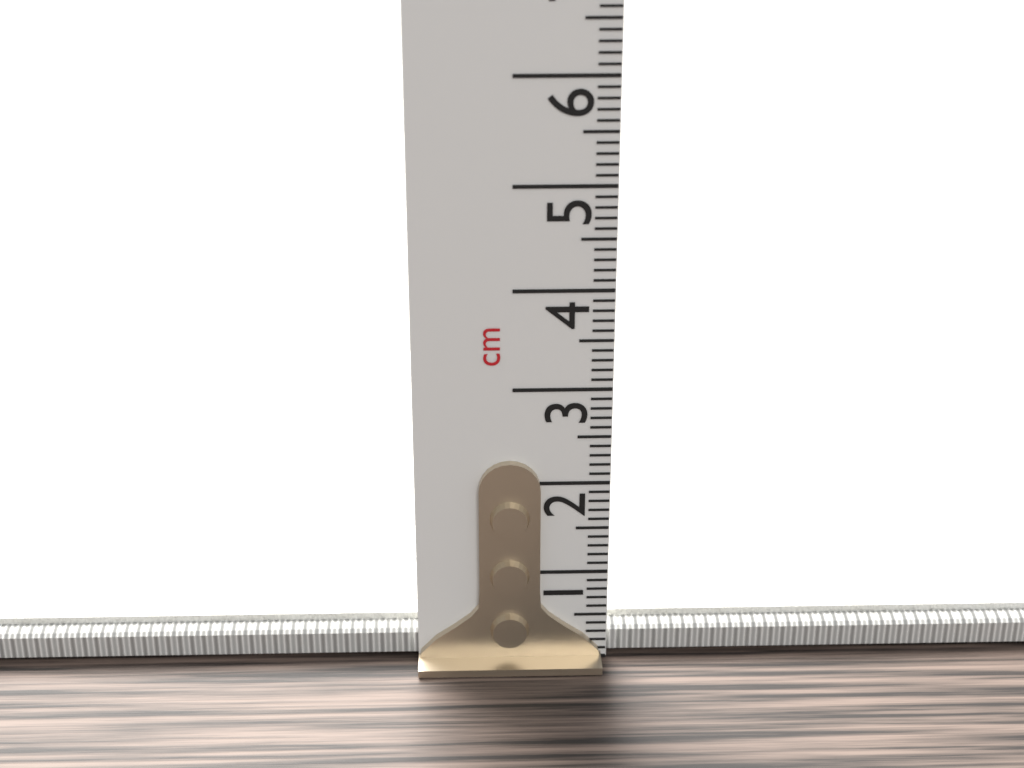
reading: 0.4 cm
